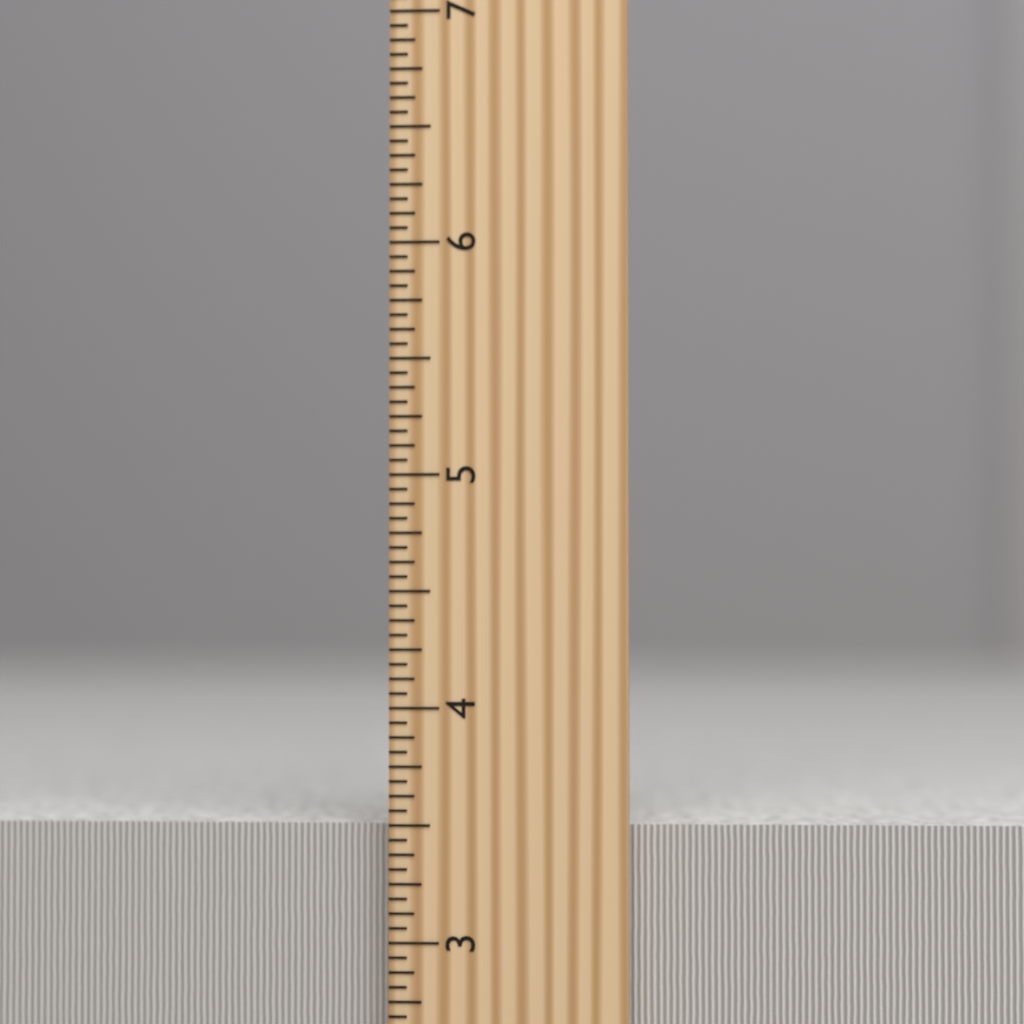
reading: 3.5000 inch
